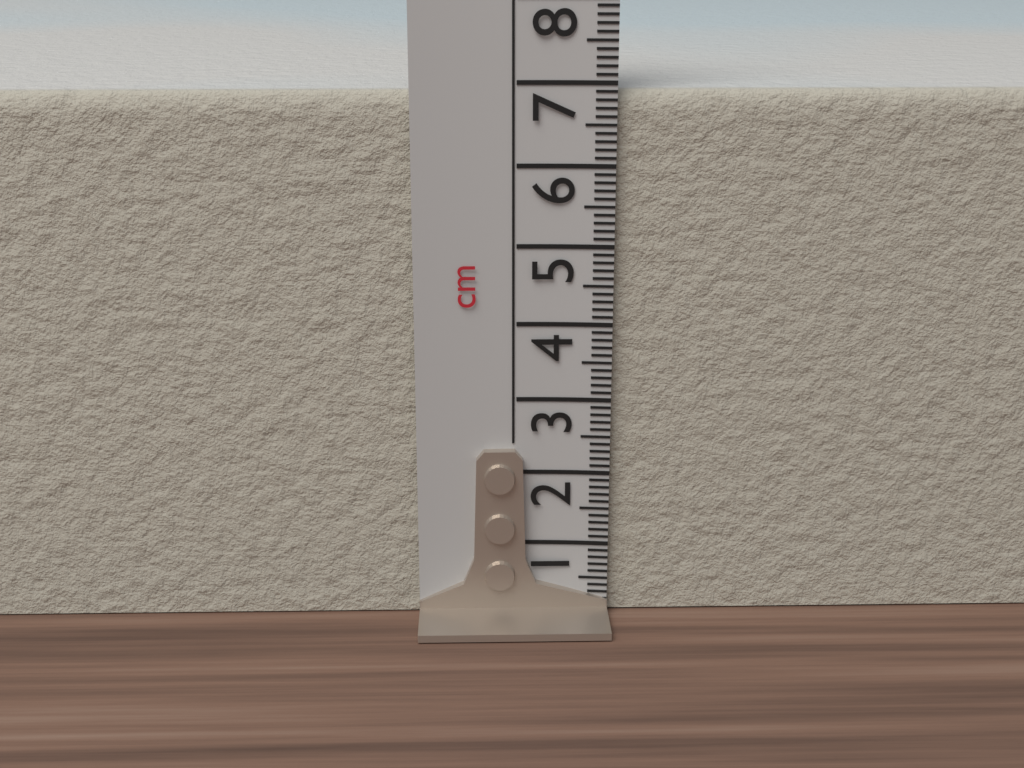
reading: 6.9 cm
